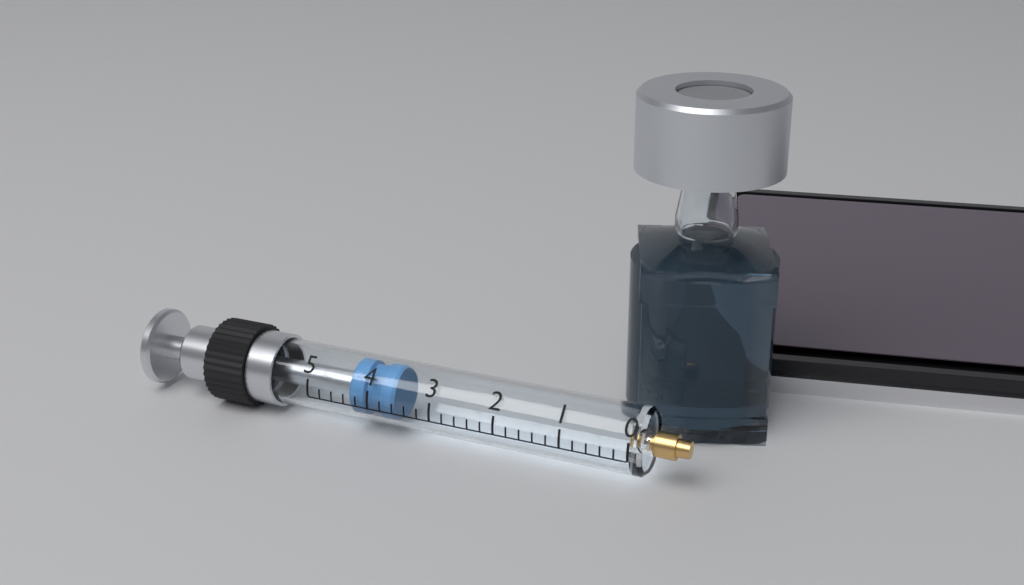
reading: 3.6 (no unit)
